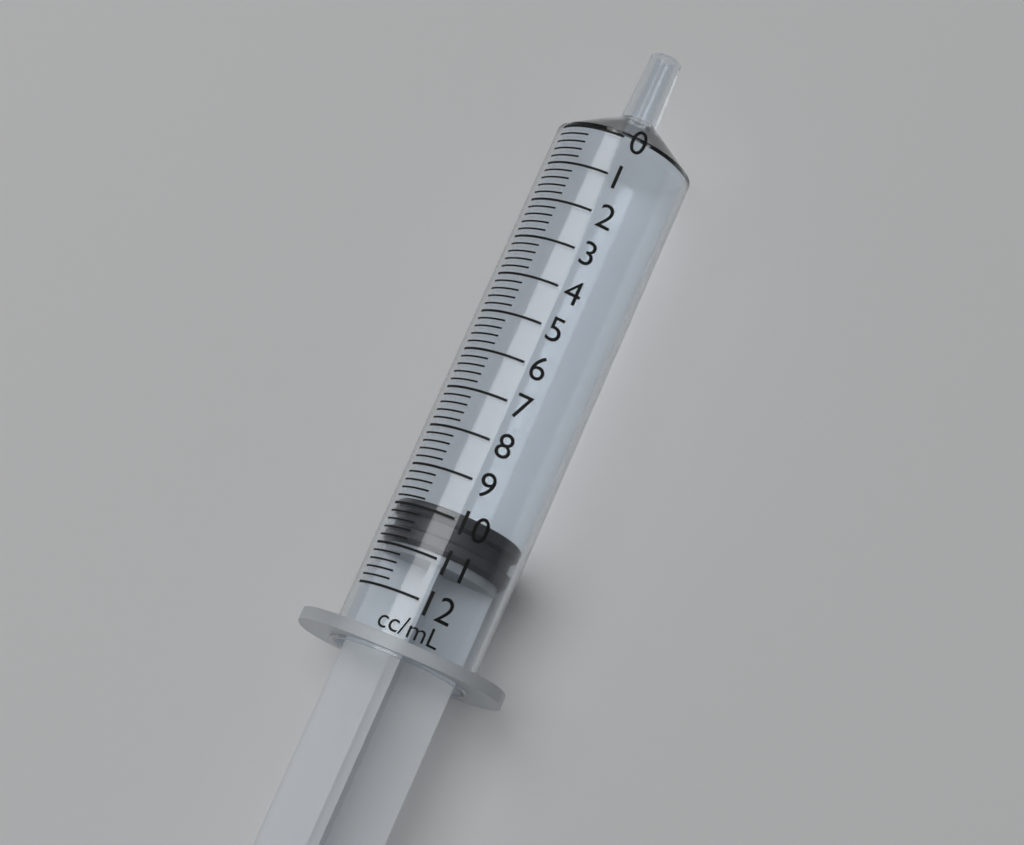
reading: 9.8 ml
